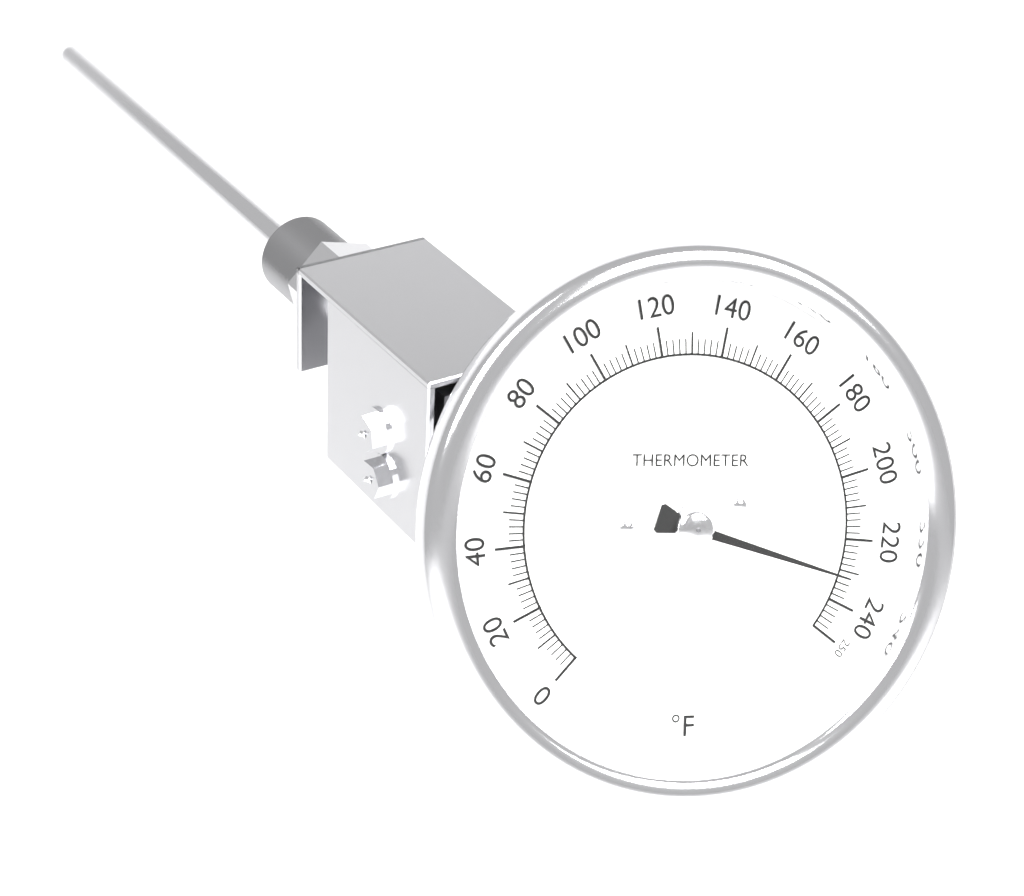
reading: 232 °F
